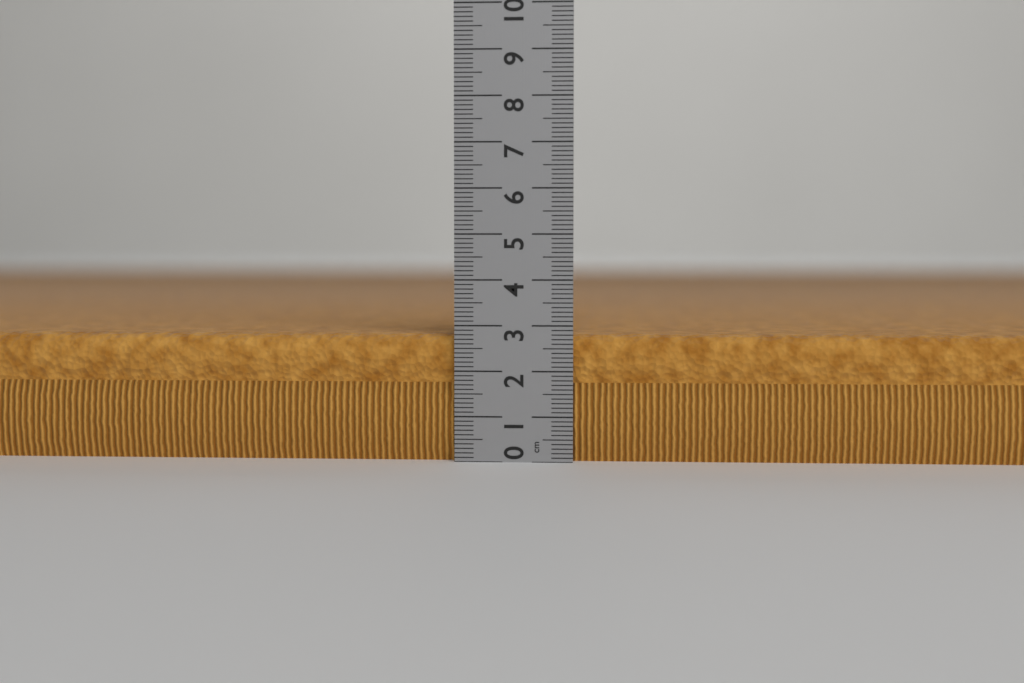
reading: 2.8 cm
